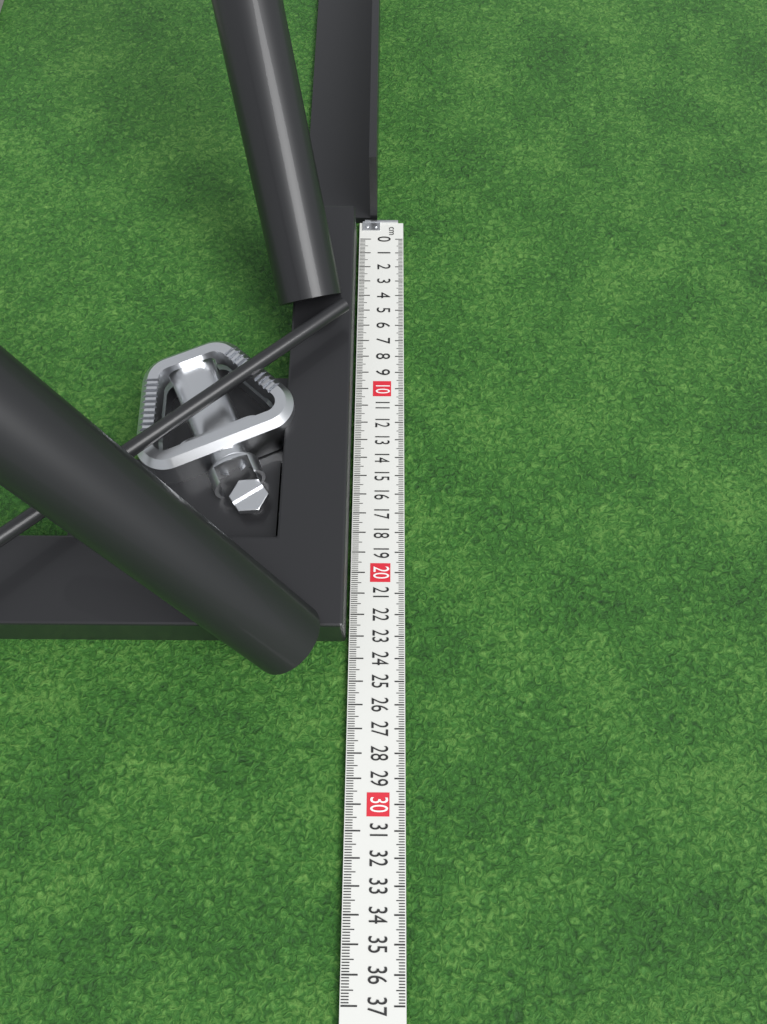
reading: 23.2 cm
